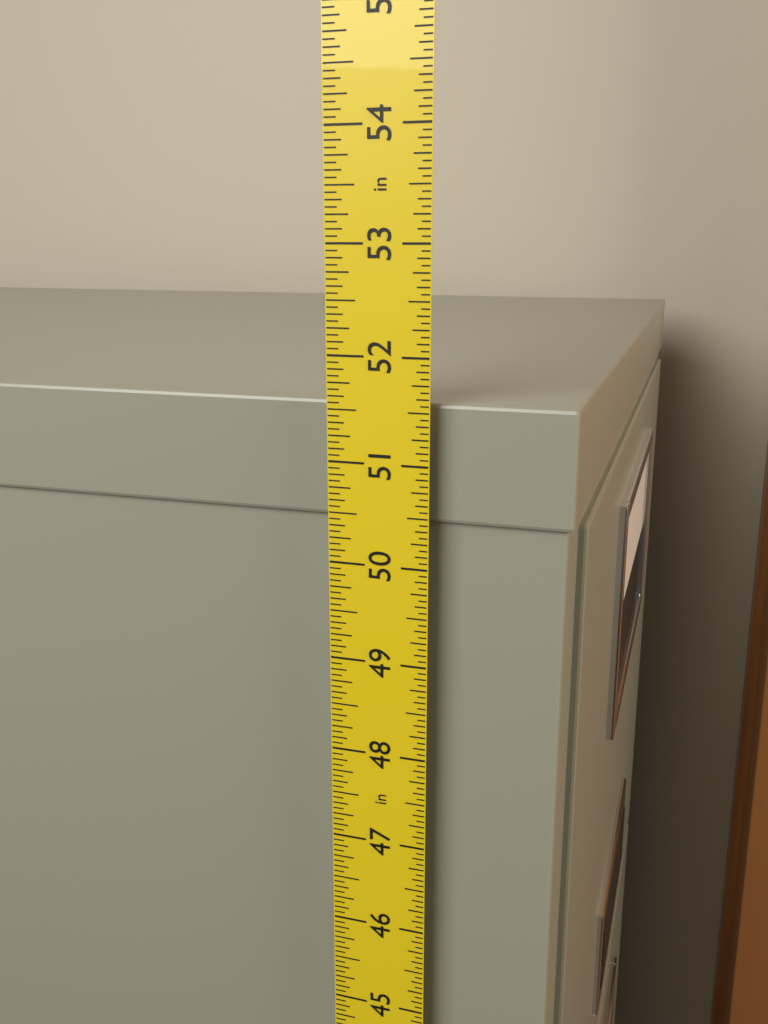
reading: 51.5625 in
